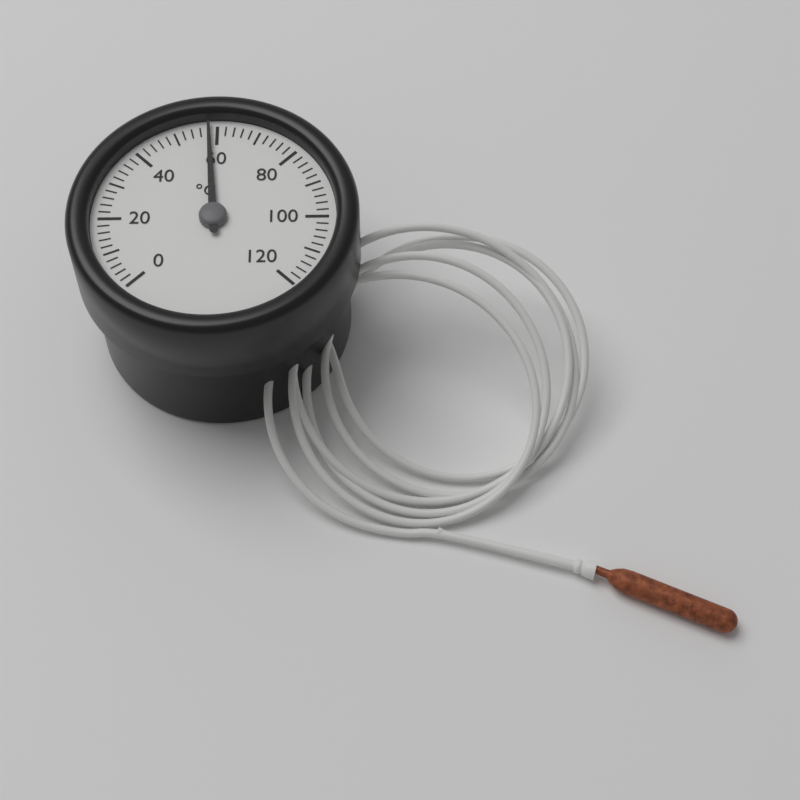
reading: 58 °C
